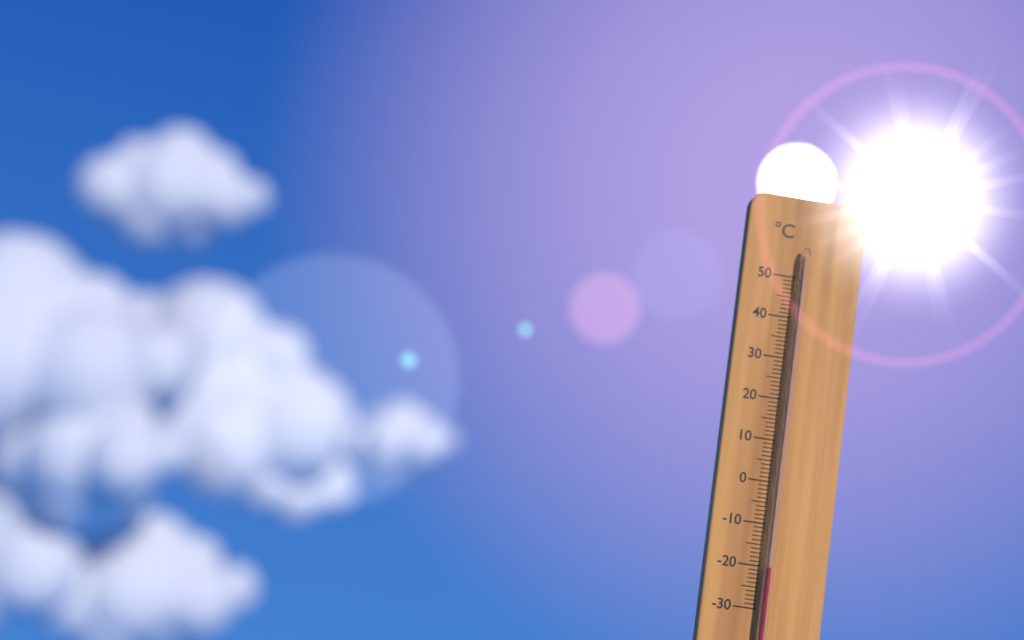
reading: -20 °C
